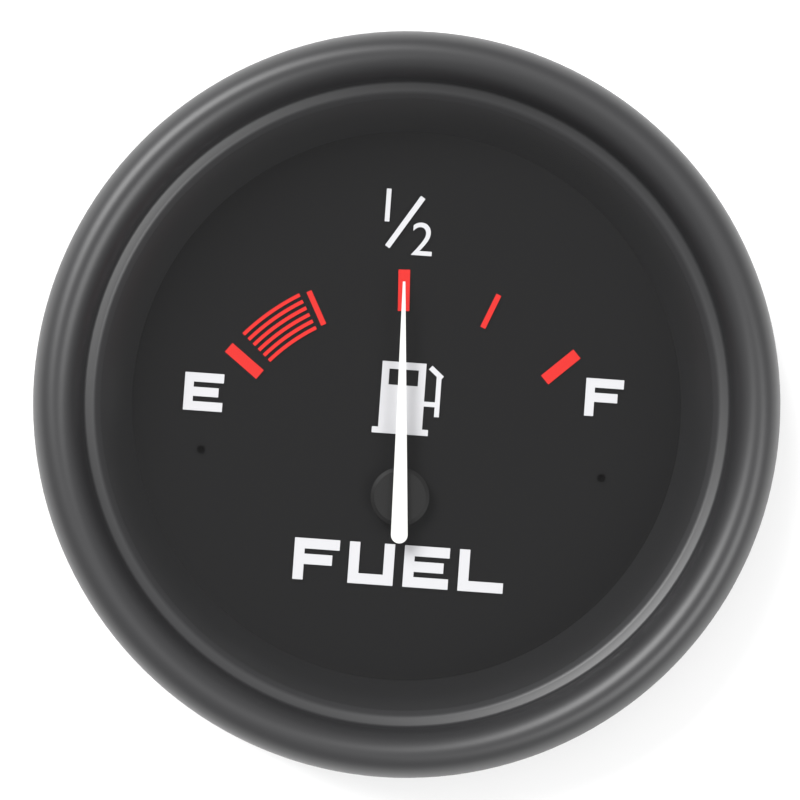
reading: 0.50 (no unit)
